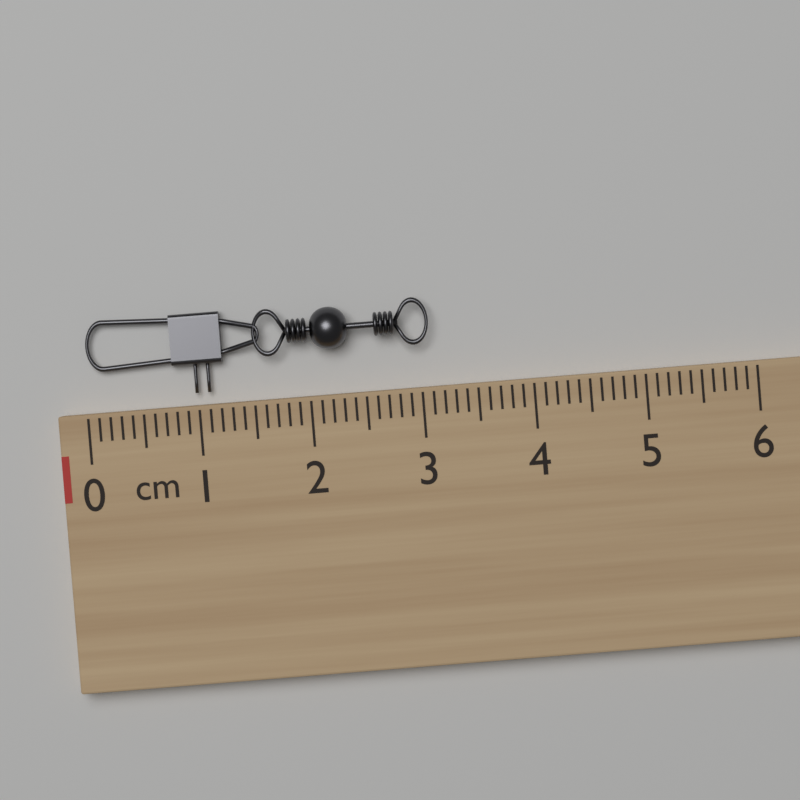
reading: 3.1 cm
